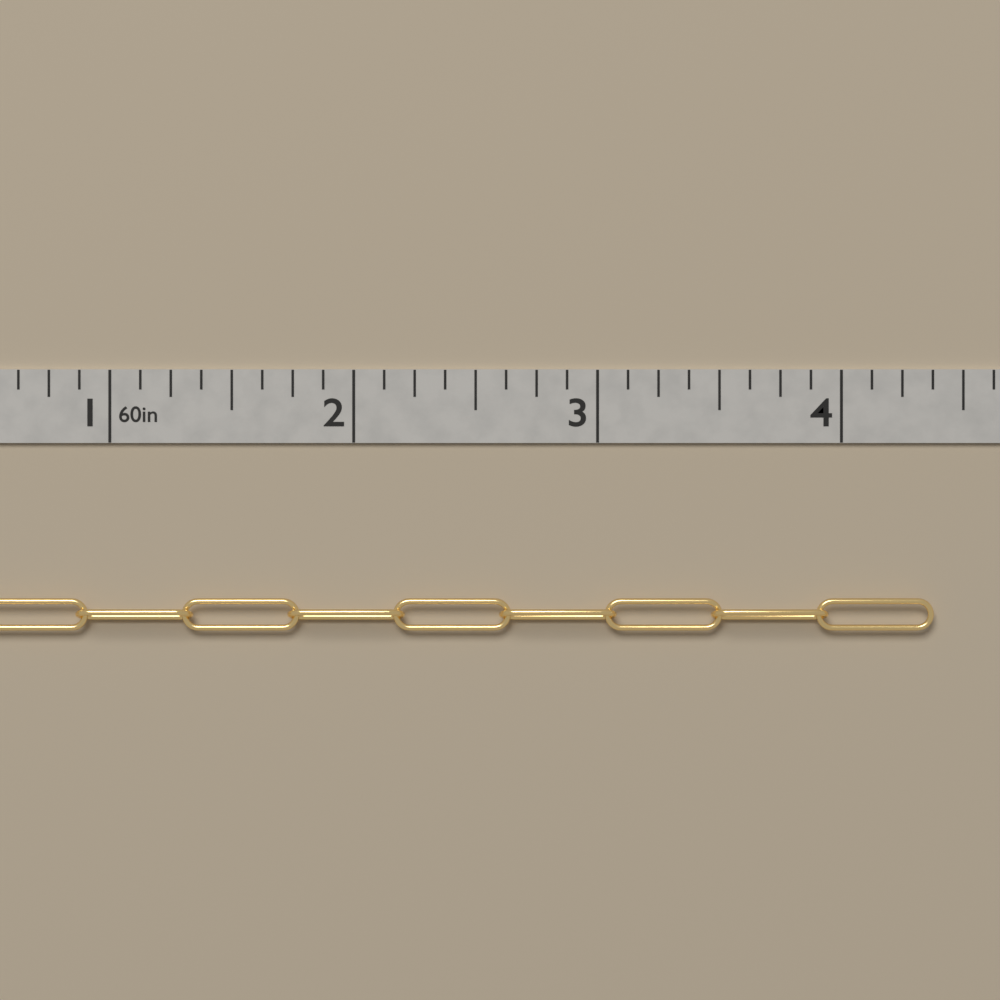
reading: 4.375 in
